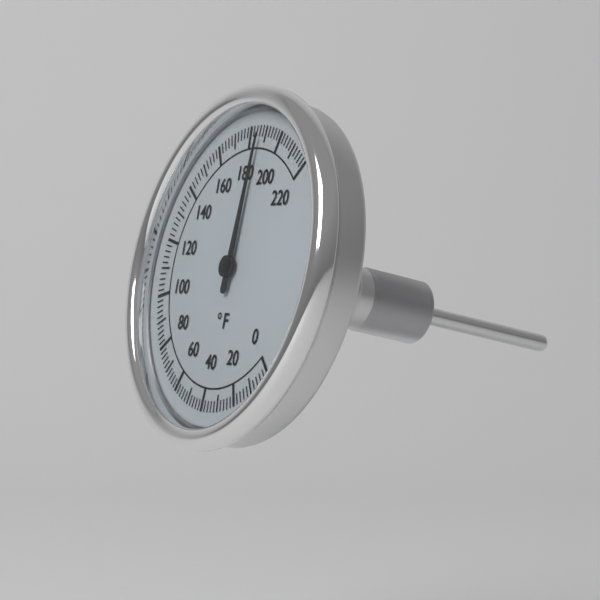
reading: 186 °F
